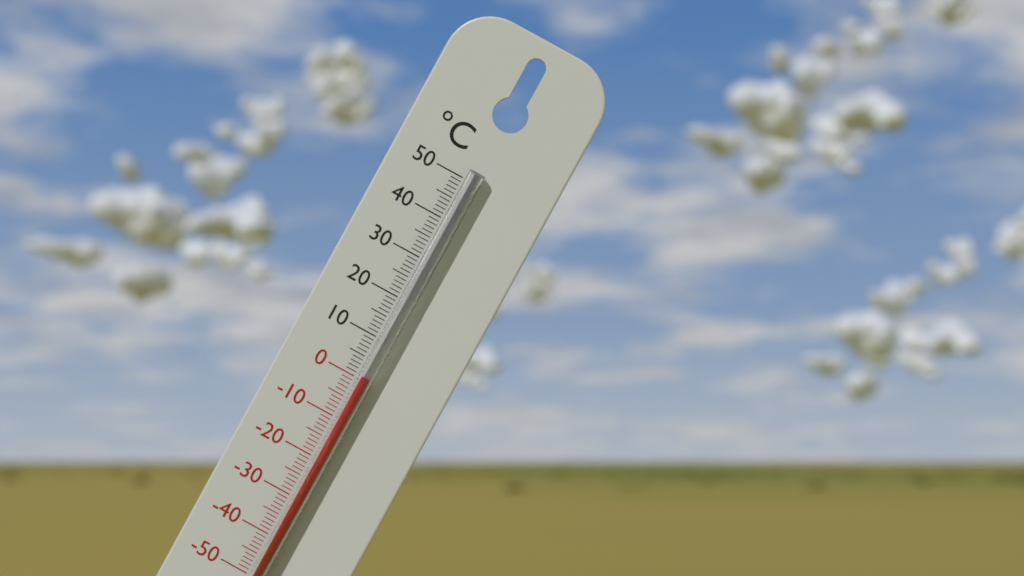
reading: 1 °C
